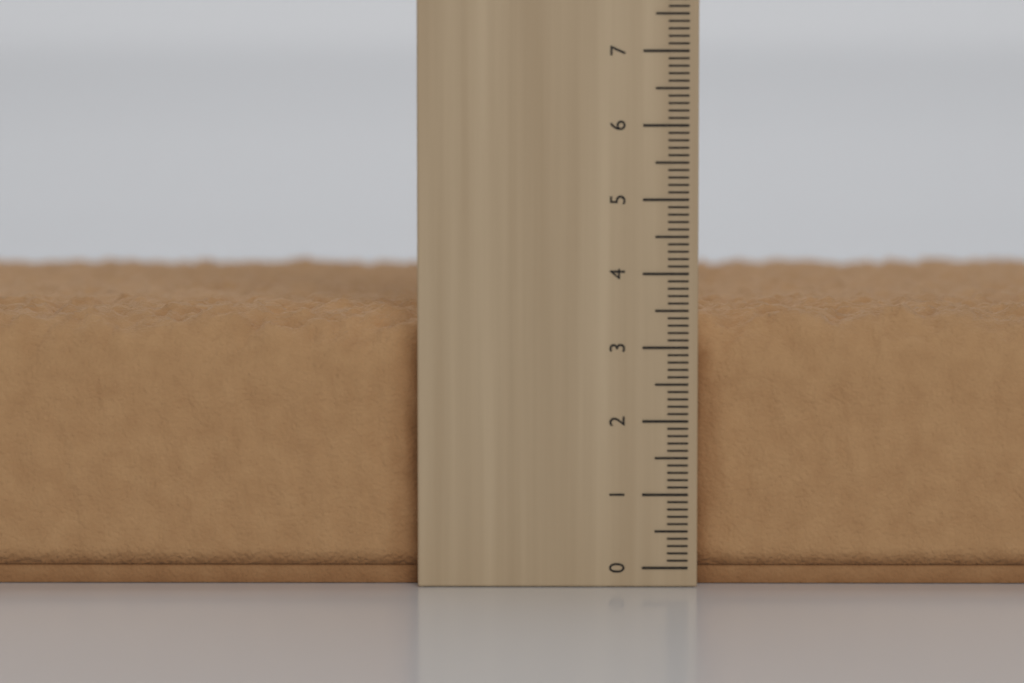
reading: 3.6 cm
